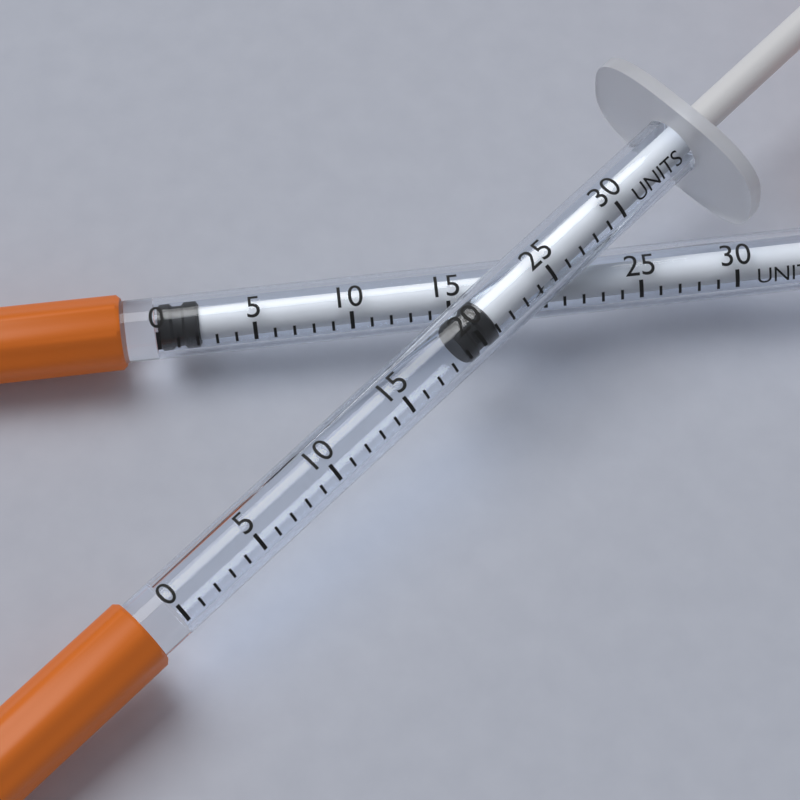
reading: 19 units
